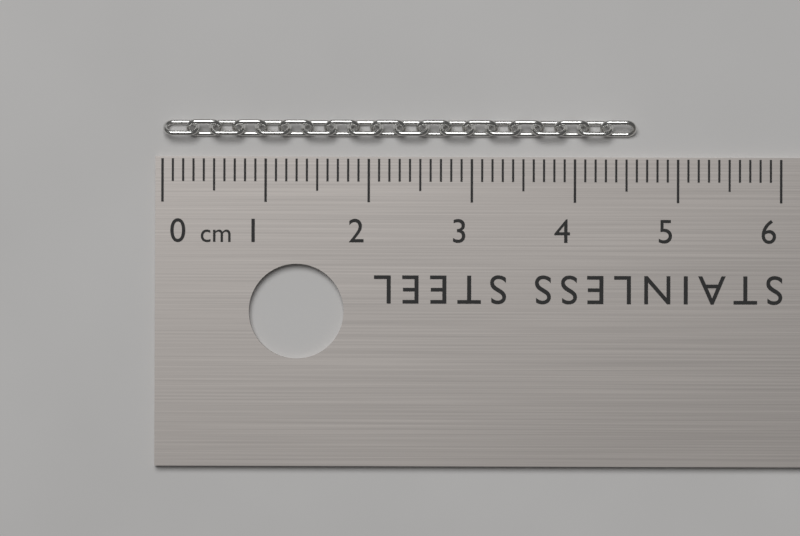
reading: 4.6 cm
